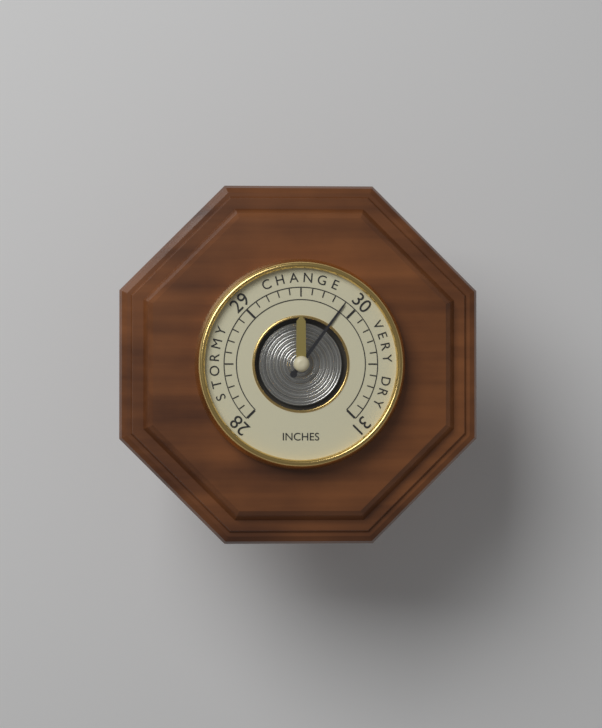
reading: 29.9 inches
